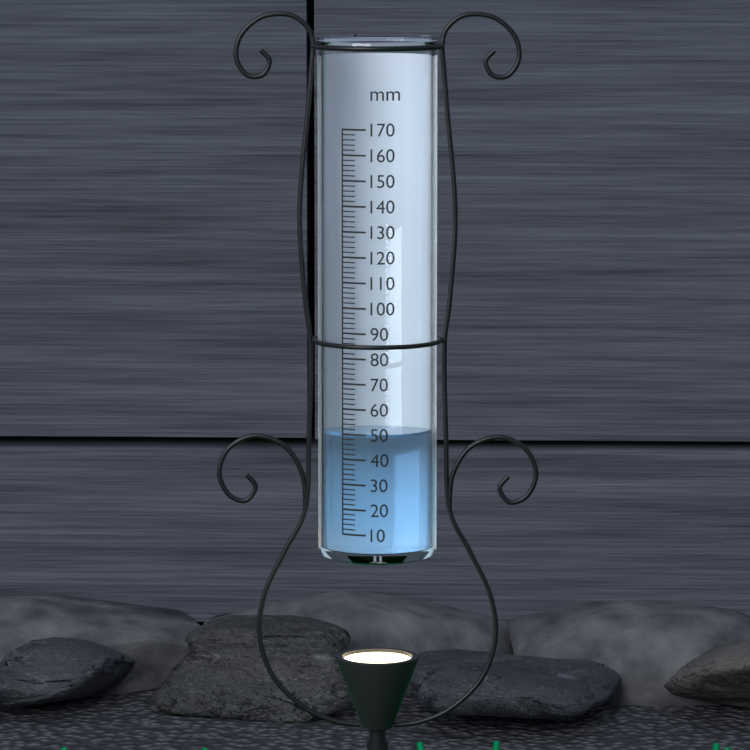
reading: 50 mm
